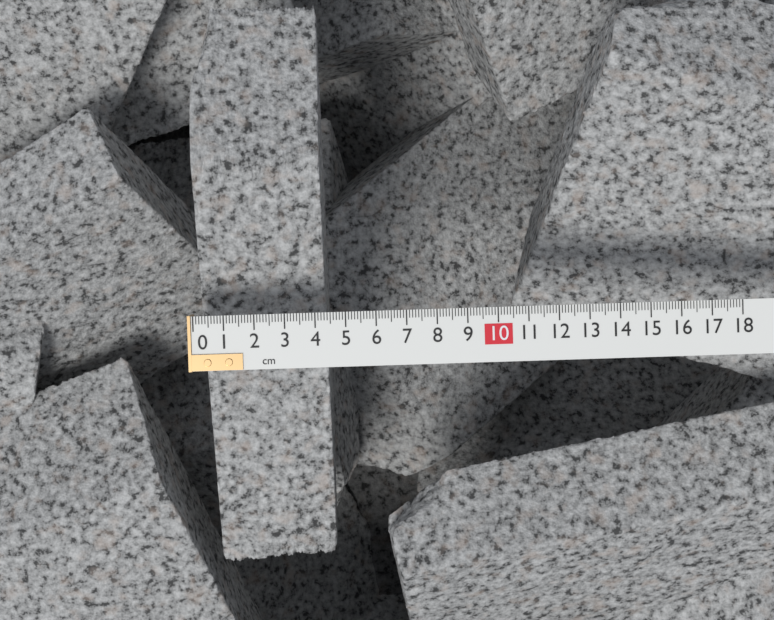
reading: 4.3 cm
